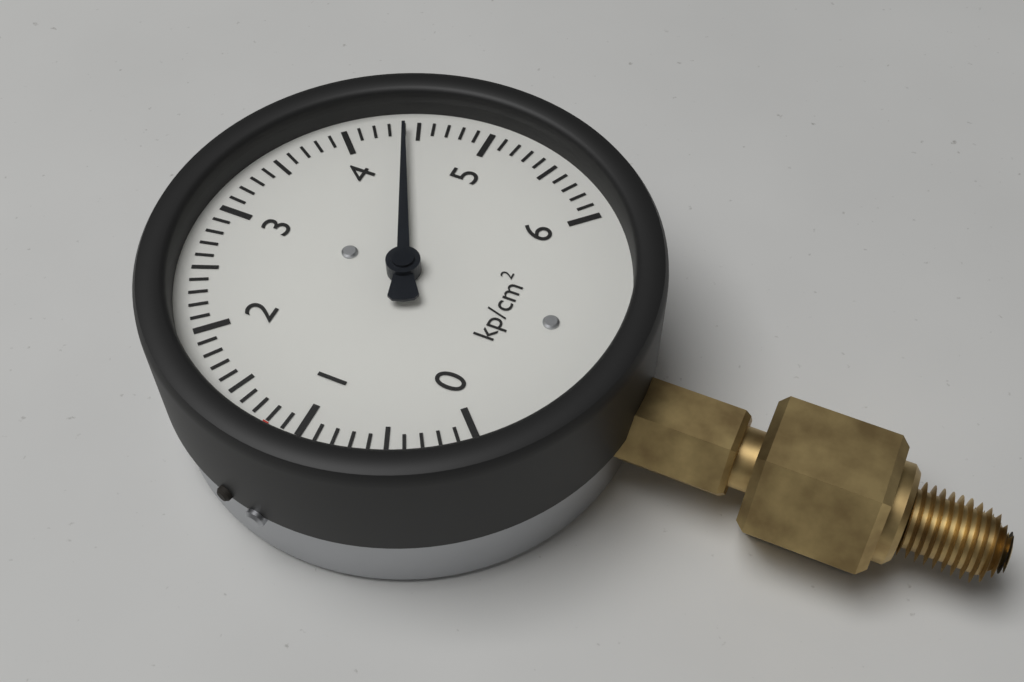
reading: 4.4 kp/cm²
